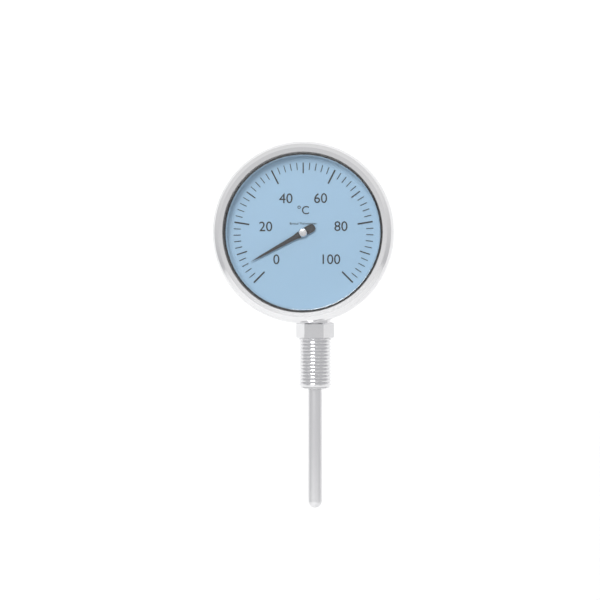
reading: 6 °C
